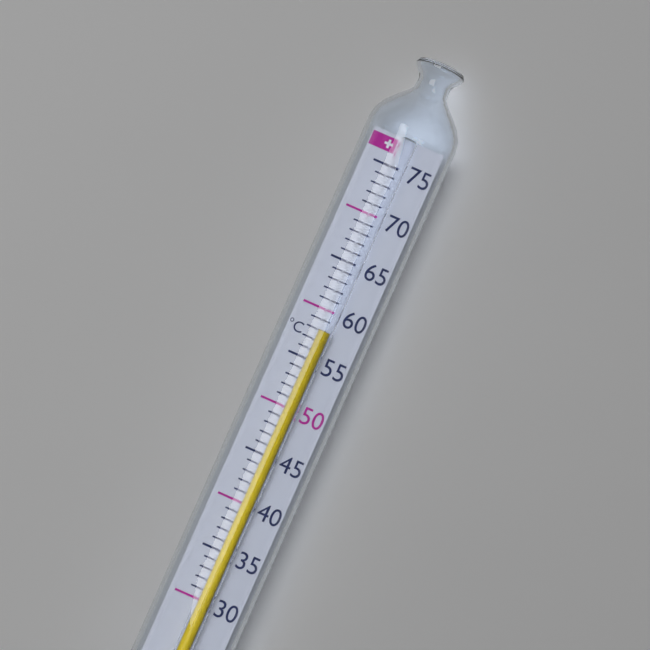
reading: 58 °C
